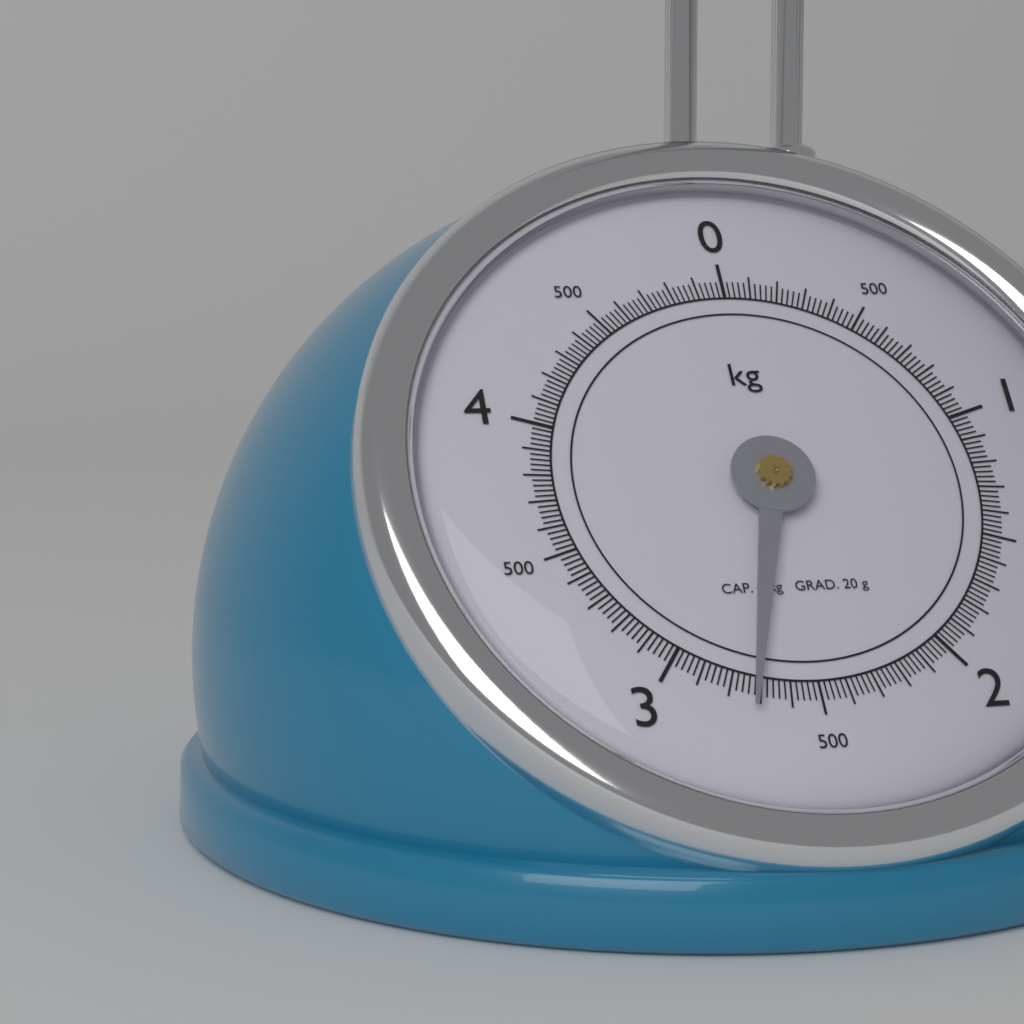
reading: 2.72 kg
